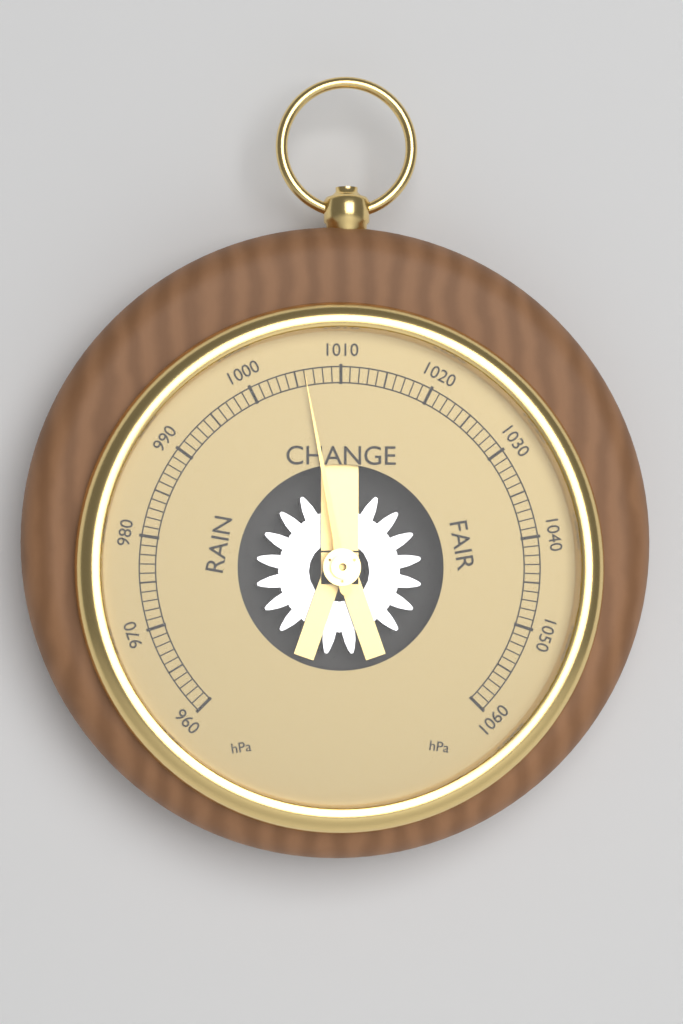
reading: 1006 hPa
